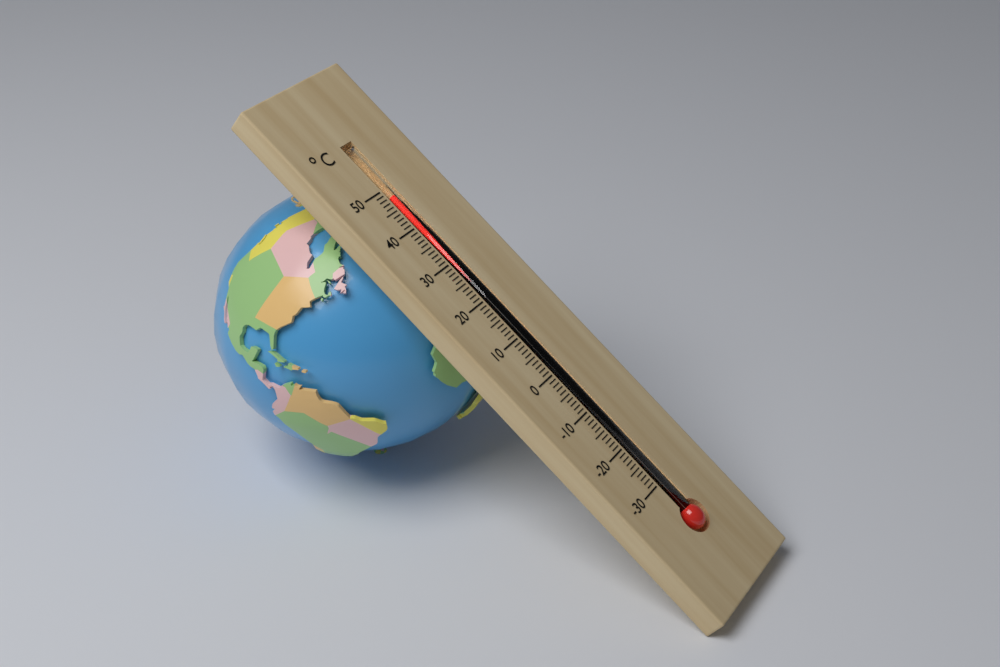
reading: 48 °C
